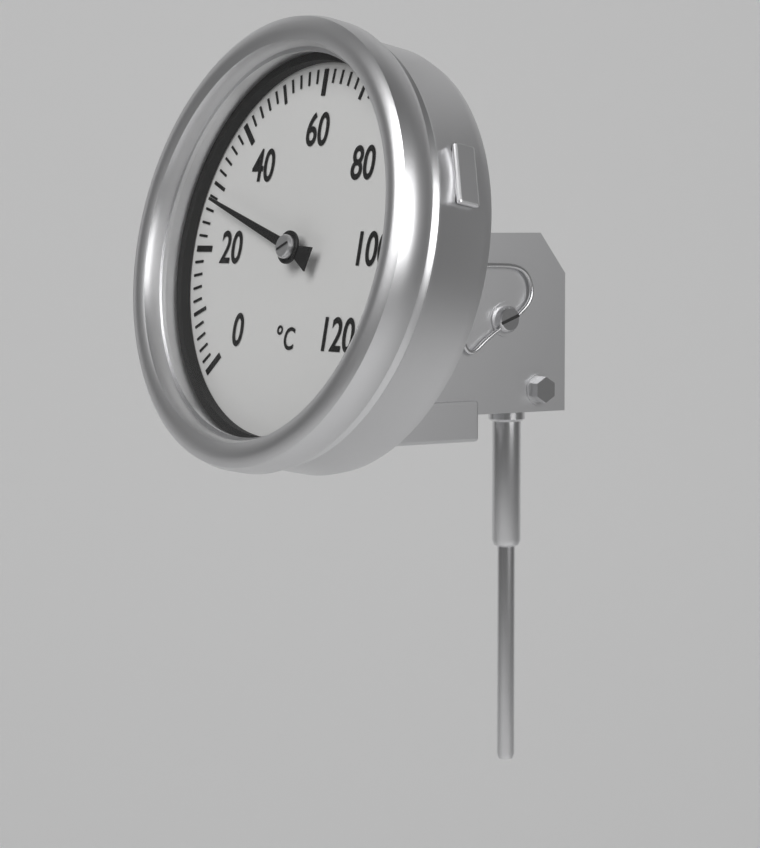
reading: 28 °C
